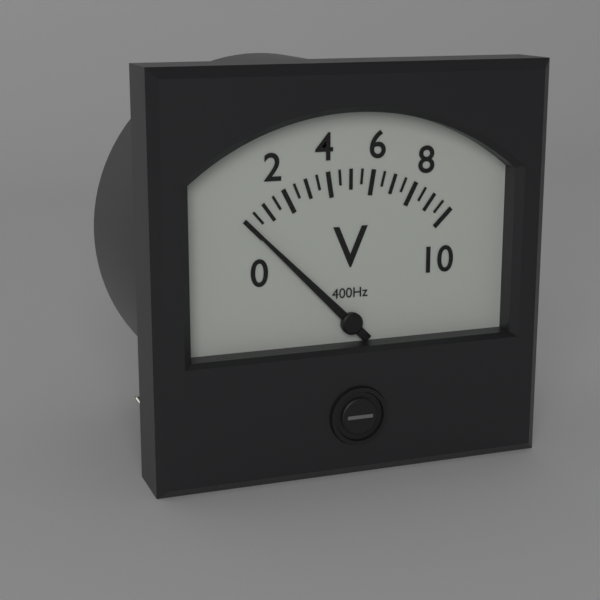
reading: 0.0 V
